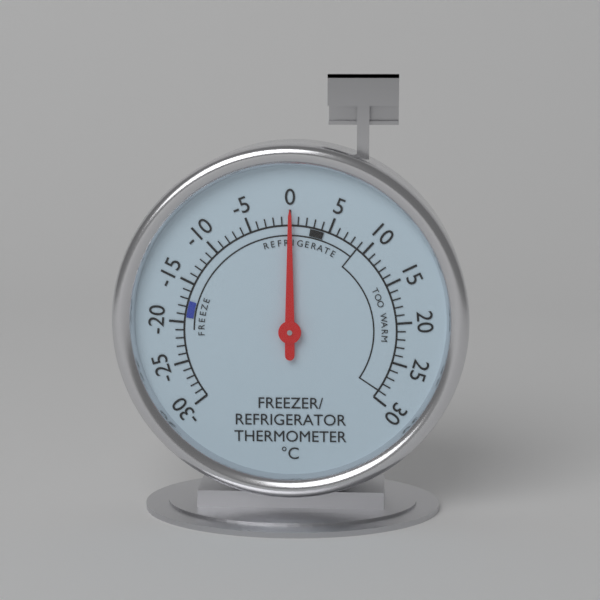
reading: 0 °C
